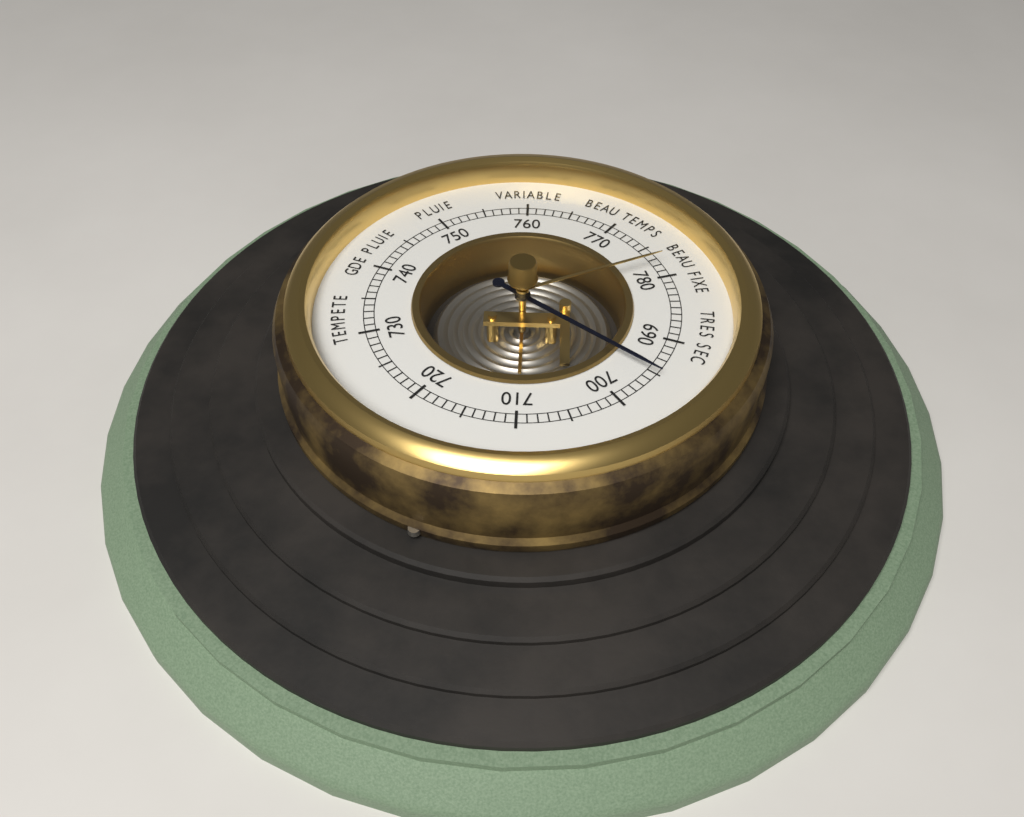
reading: 695 (no unit)
